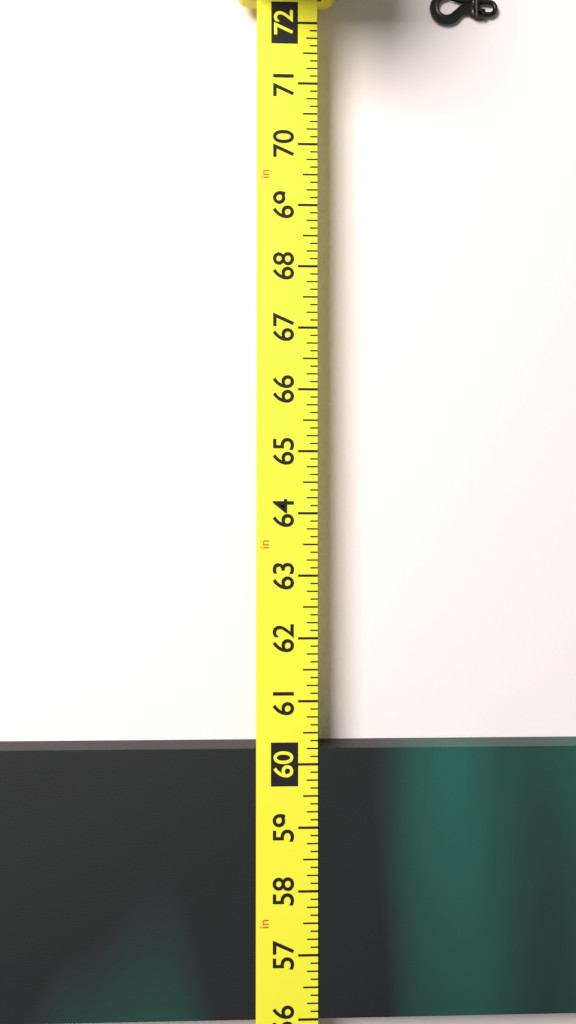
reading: 60.250 in
